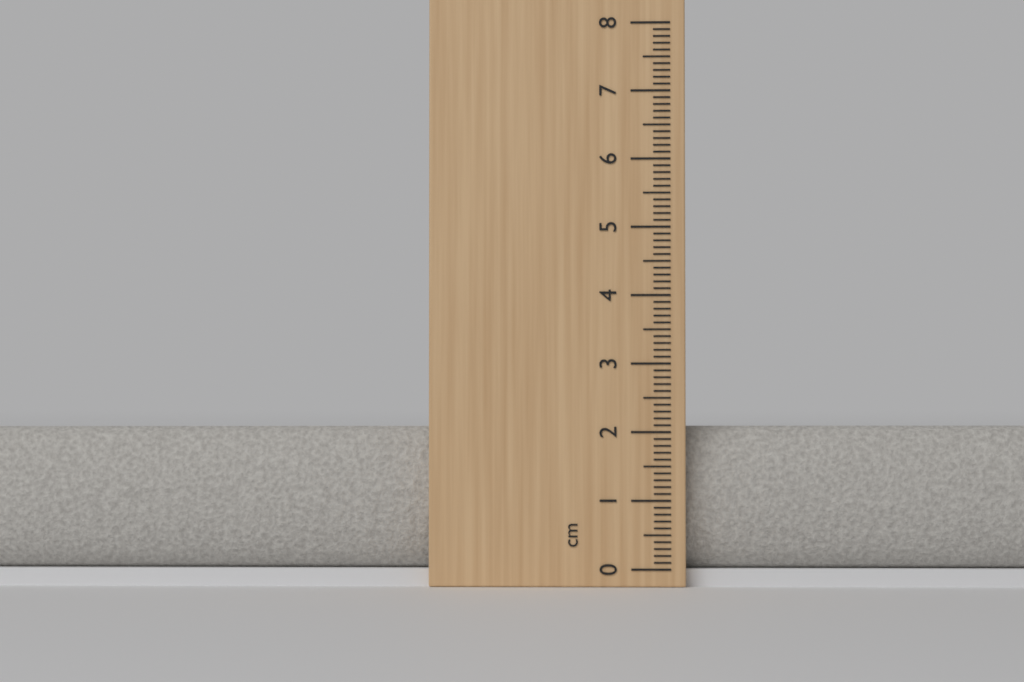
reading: 2.1 cm
